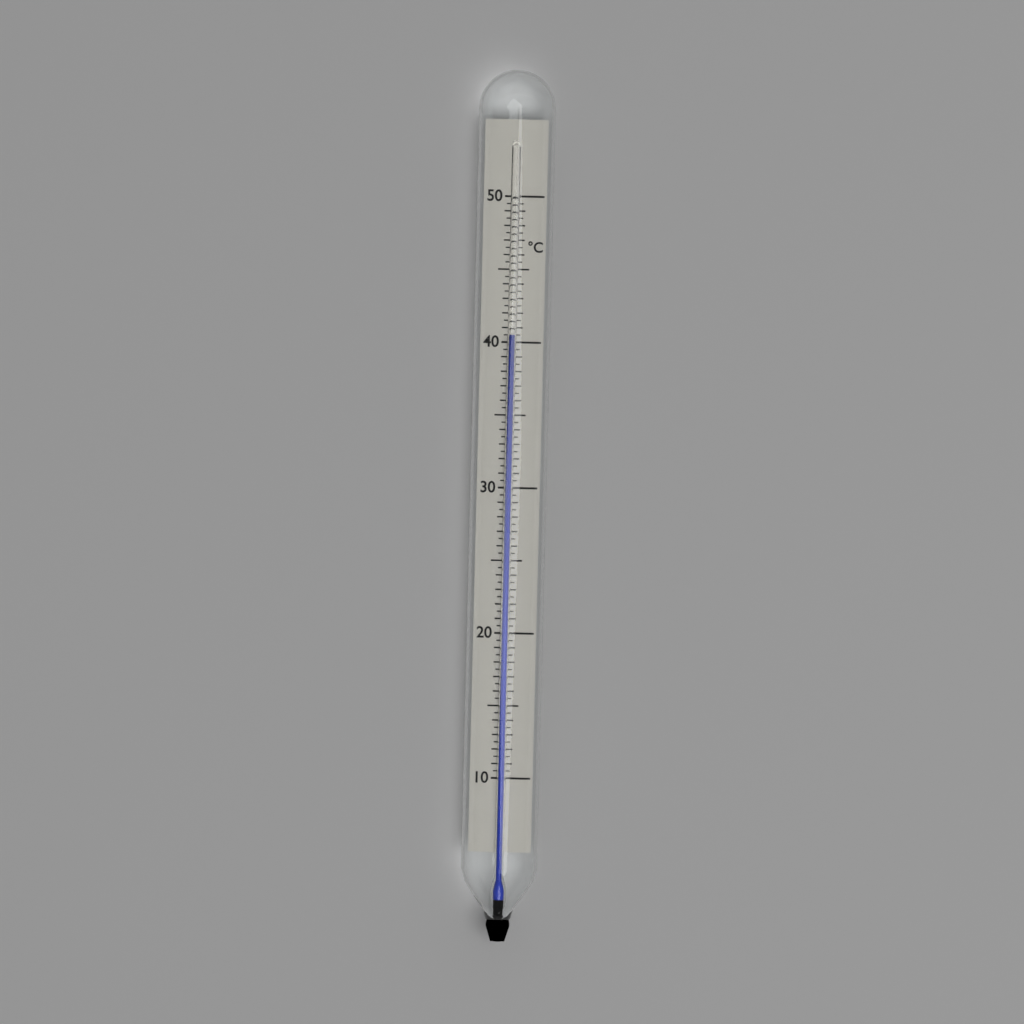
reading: 40.5 °C
